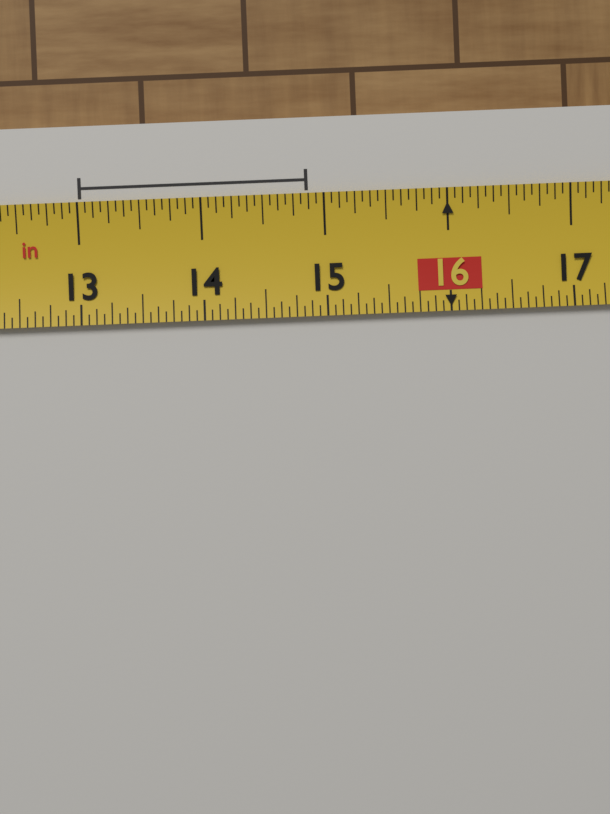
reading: 14.8750 in
